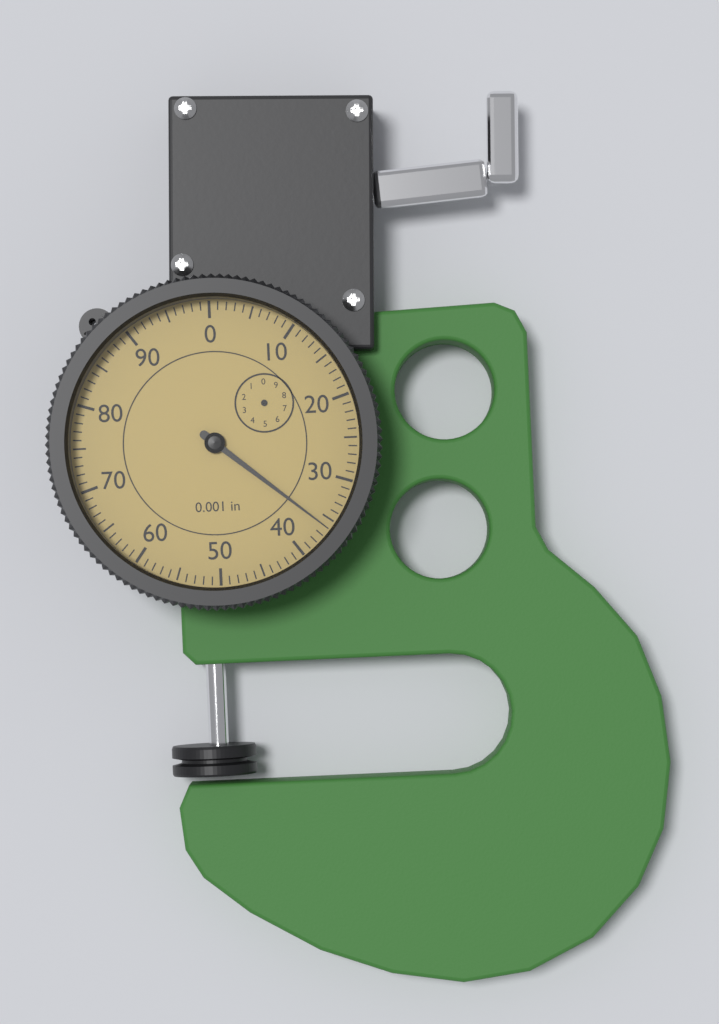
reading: 36 0.001 in
